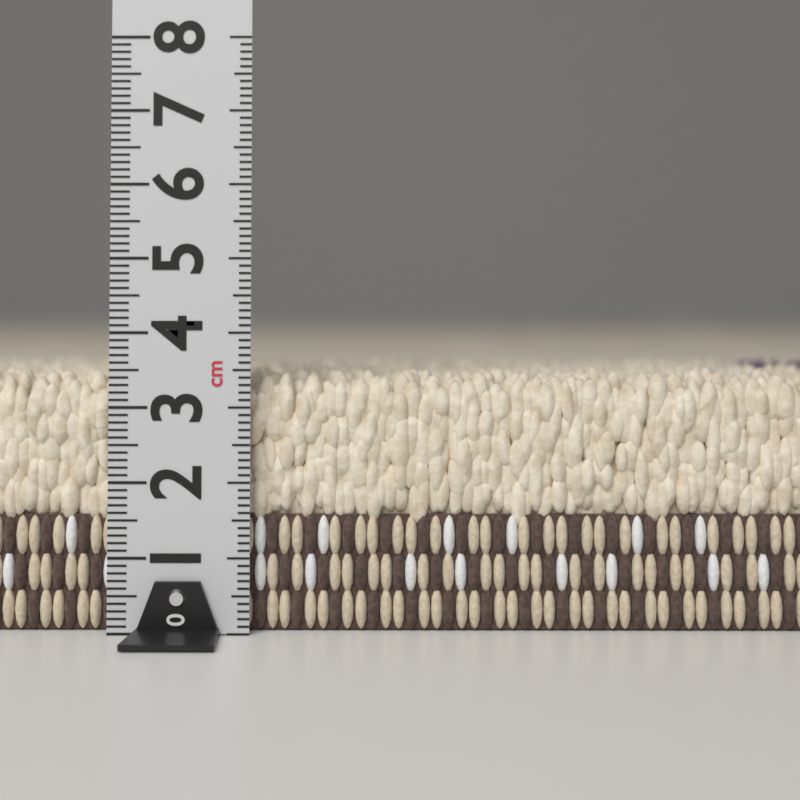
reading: 3.5 cm
